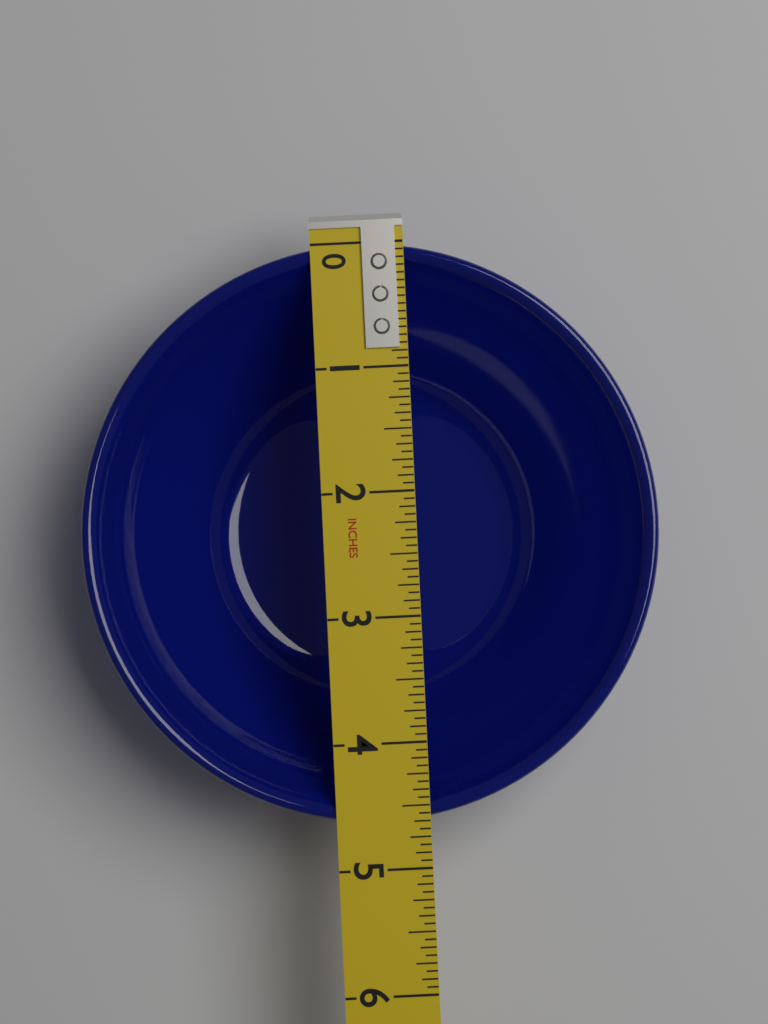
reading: 4.6250 in
